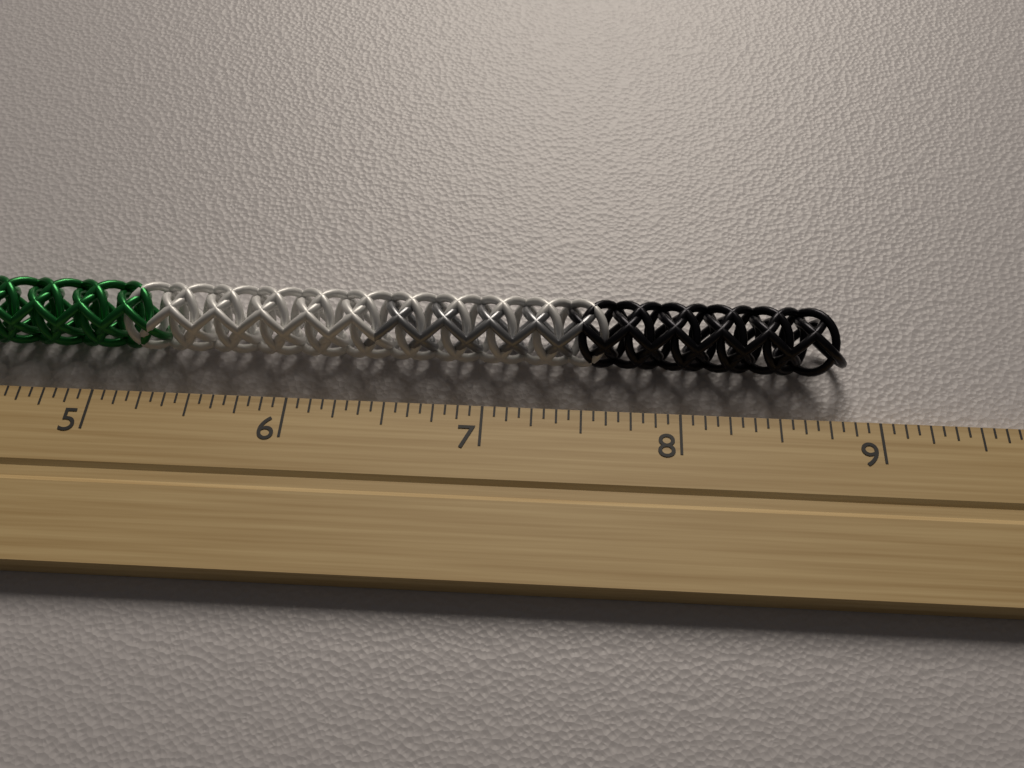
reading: 8.8750 inch
